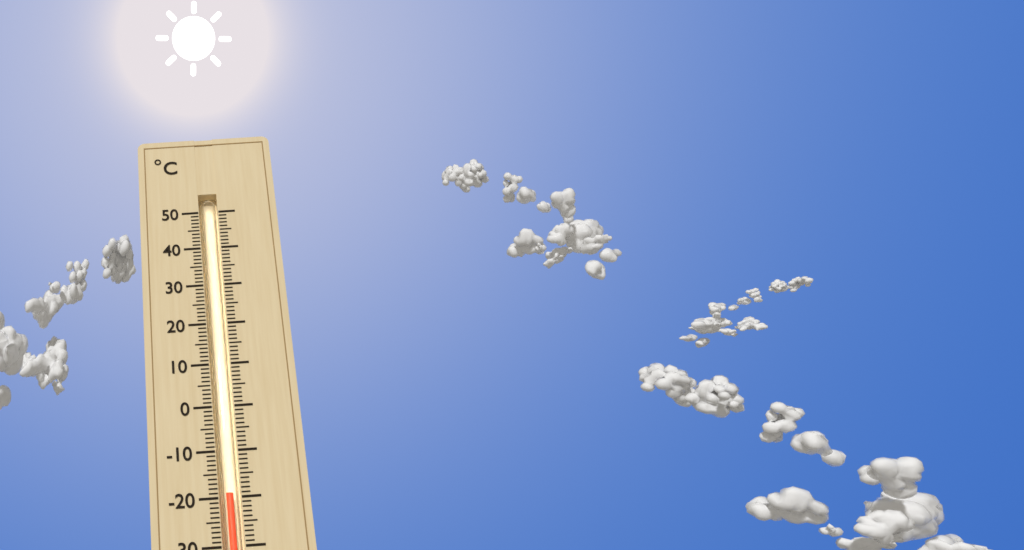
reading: -19 °C
